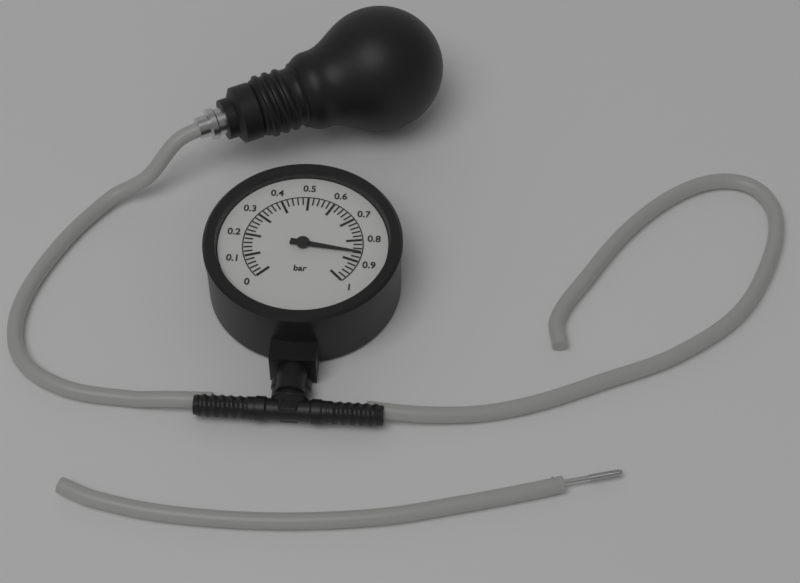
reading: 0.86 bar
